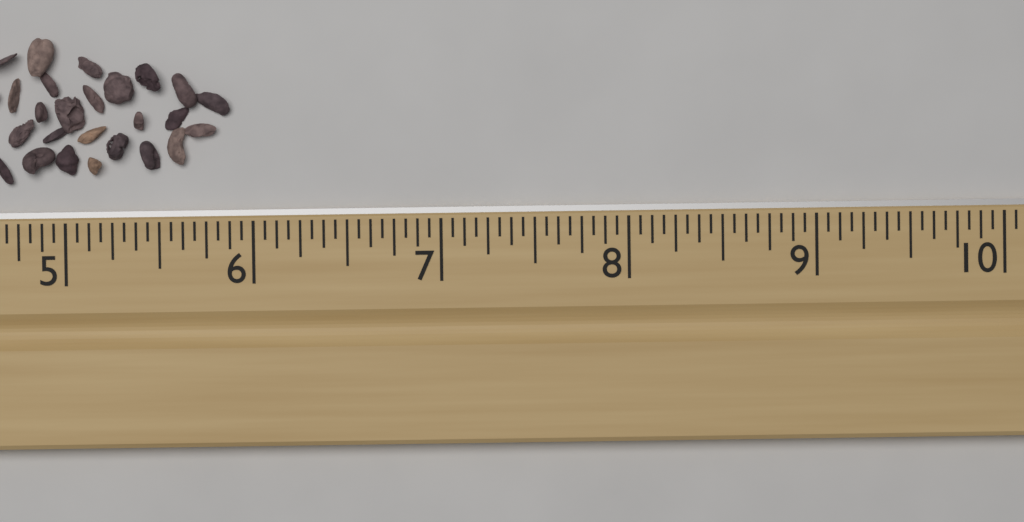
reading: 5.8750 in
